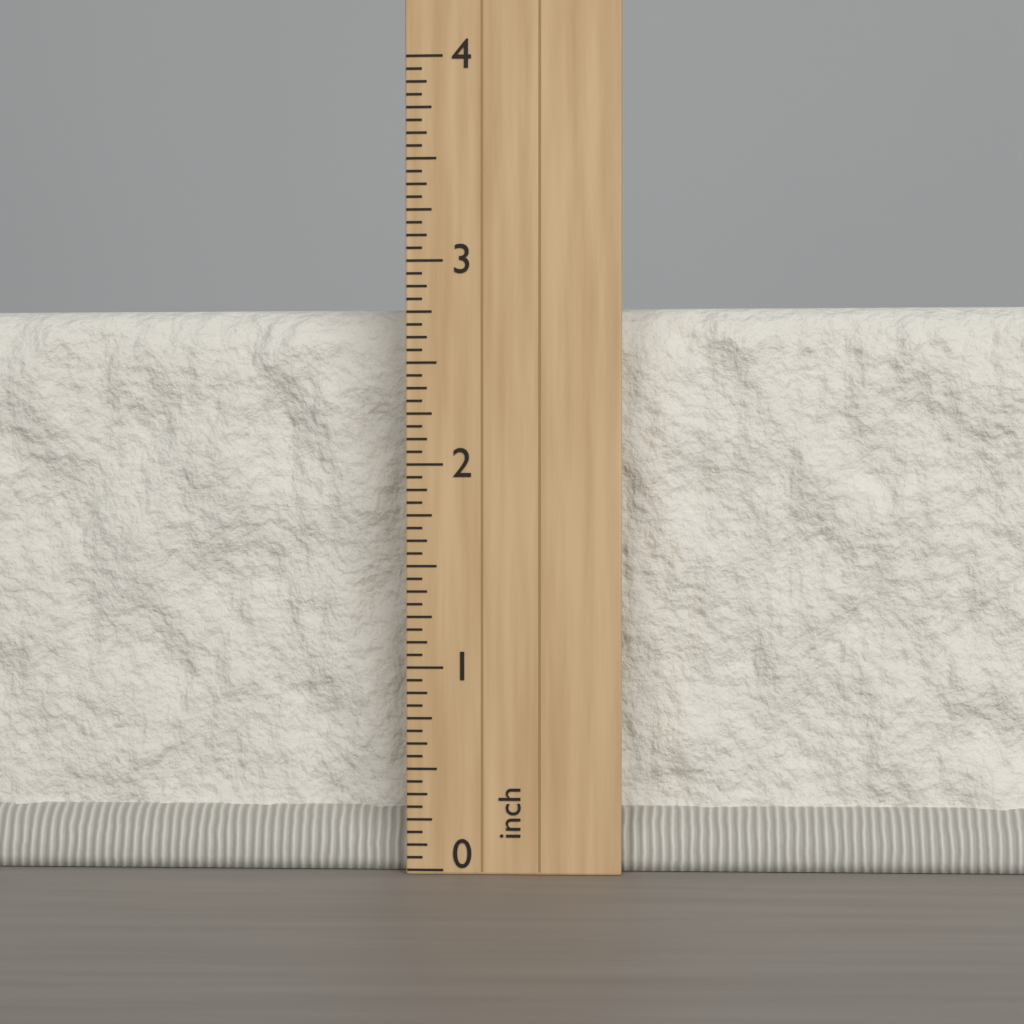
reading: 2.8125 inch
